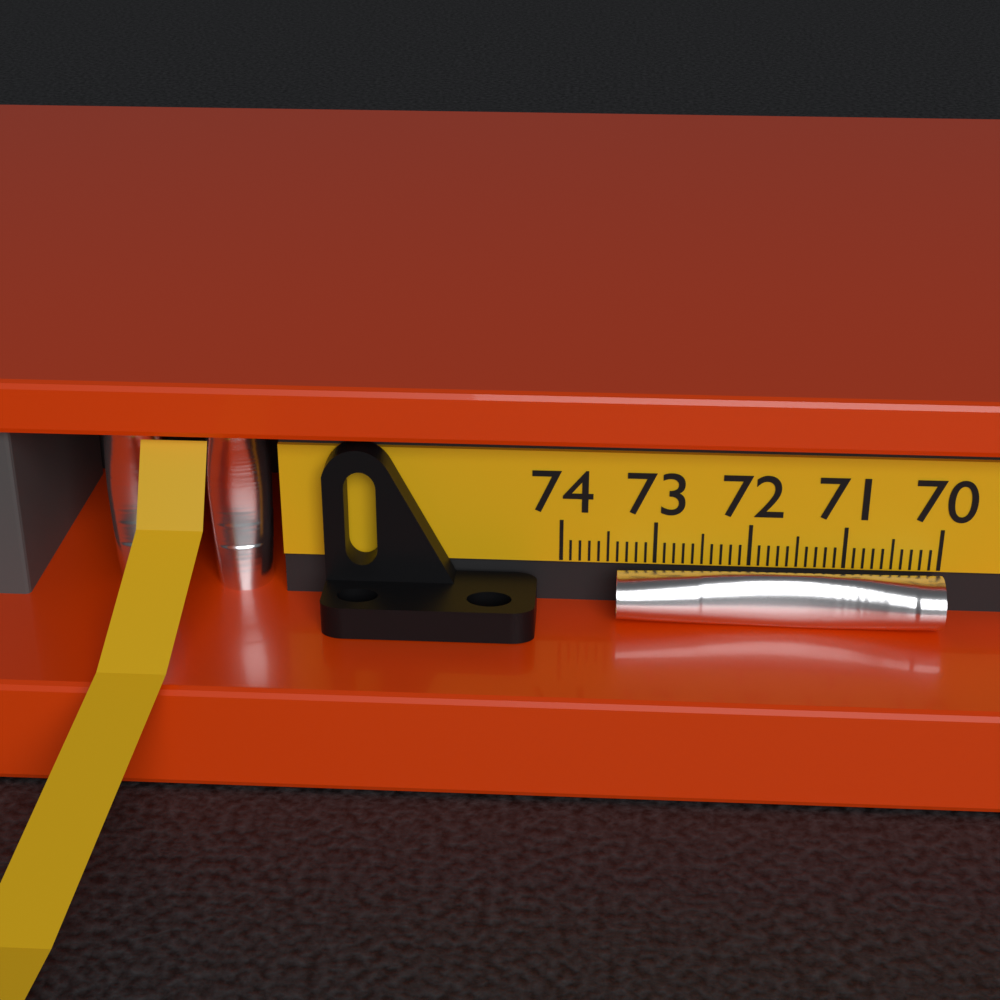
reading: 73.4 (no unit)
